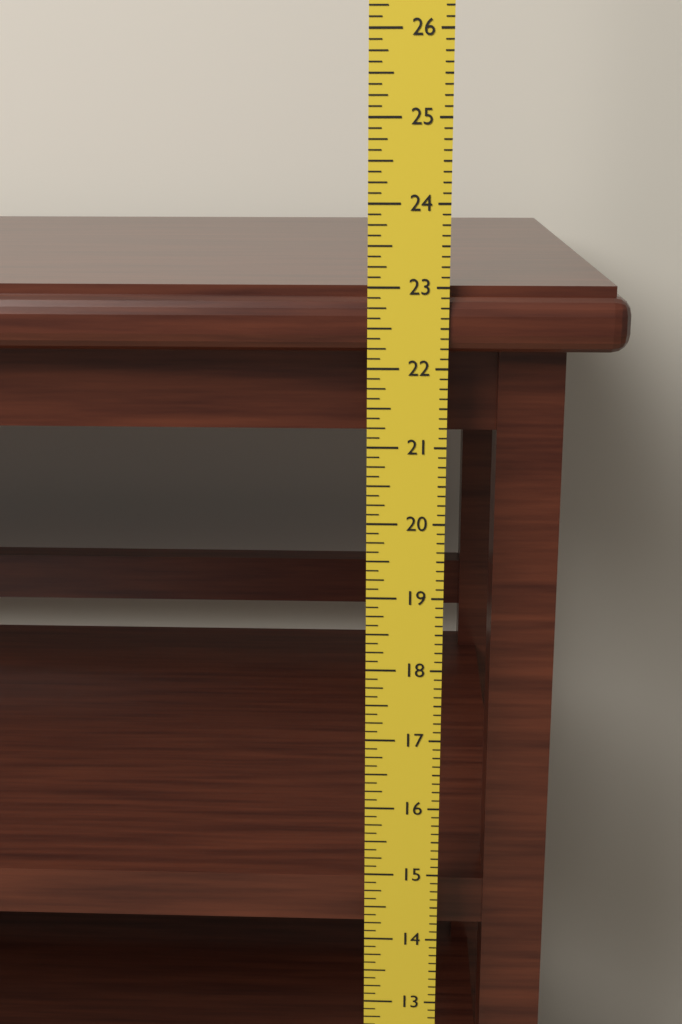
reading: 23.000 in
